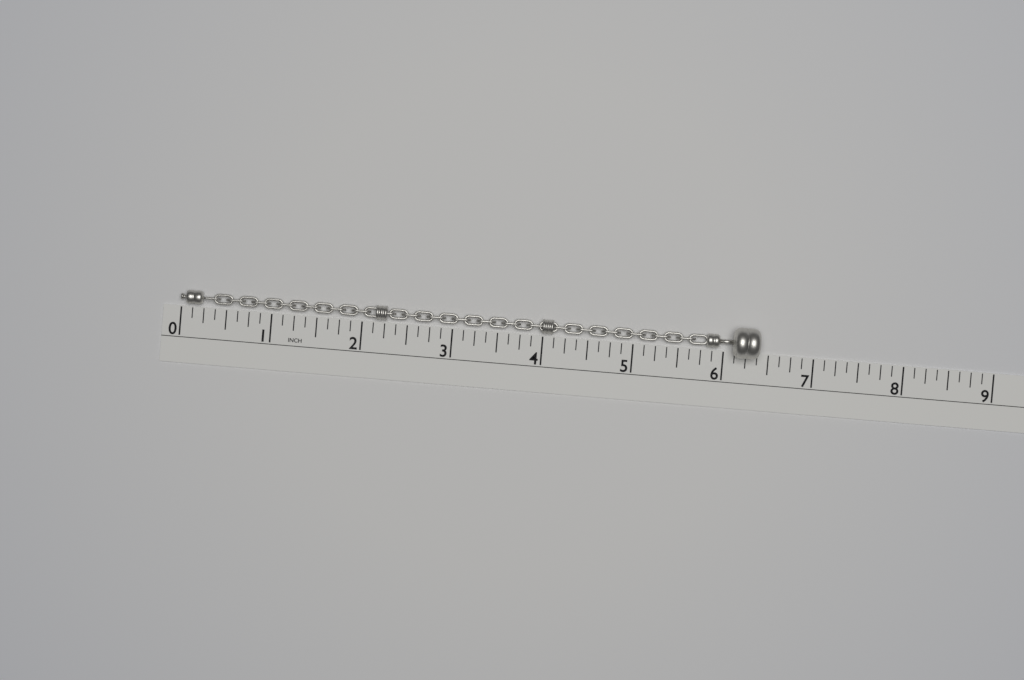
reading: 6.375 in
